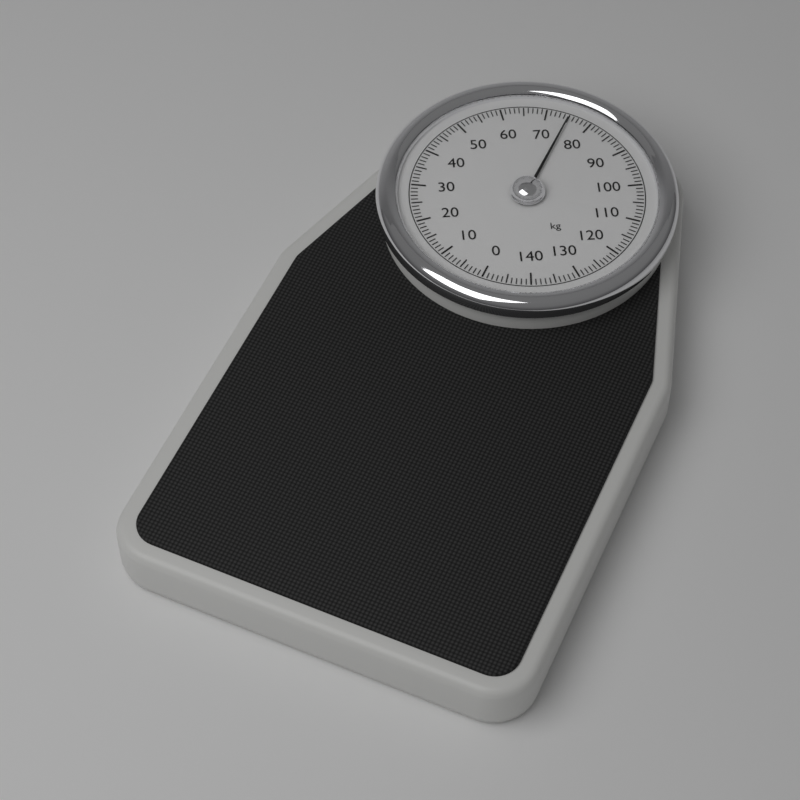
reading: 75 kg
